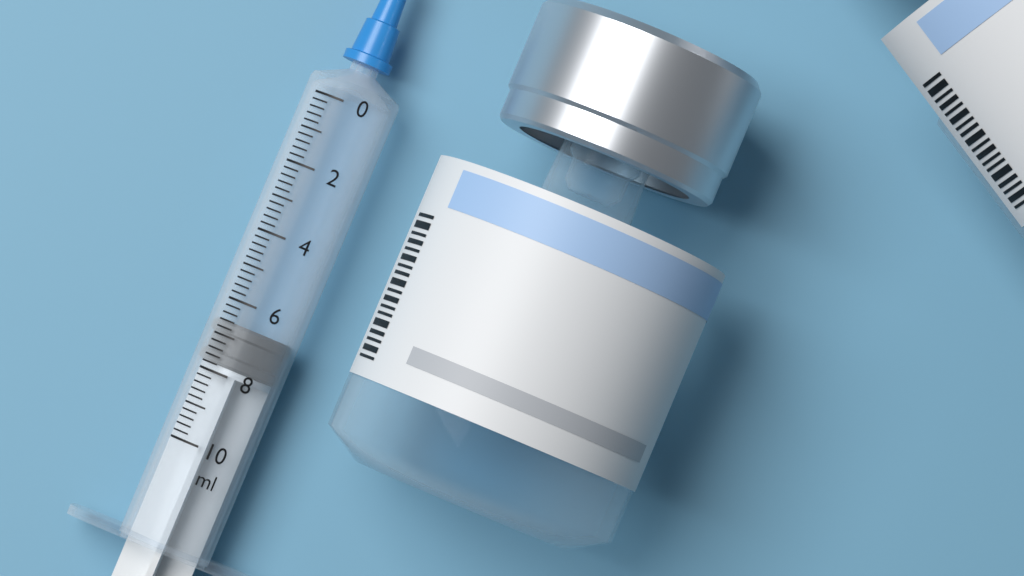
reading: 6.6 ml
